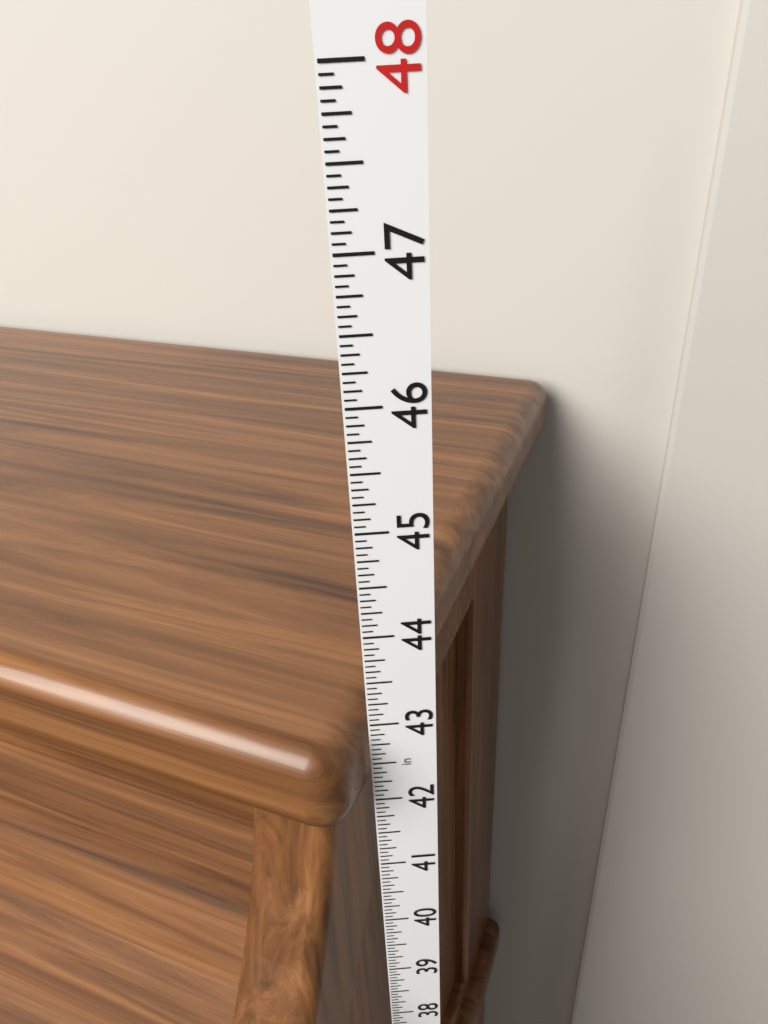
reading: 43.0625 in
